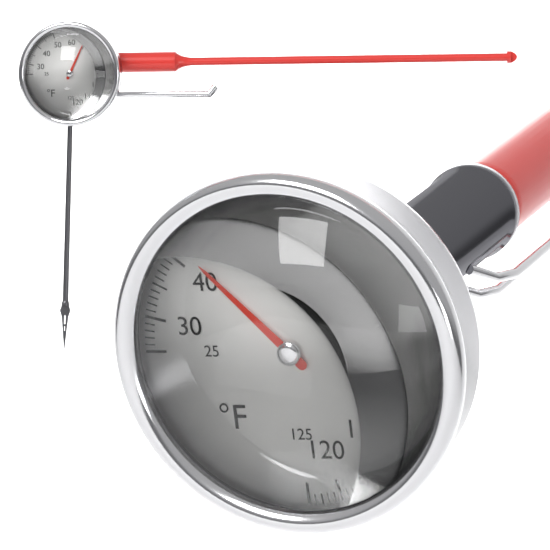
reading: 42 °F
